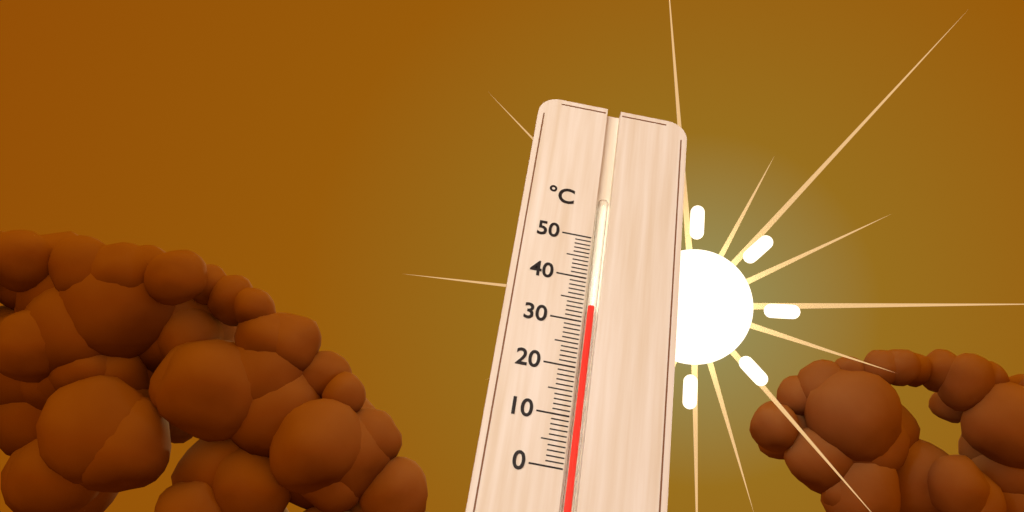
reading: 34 °C
